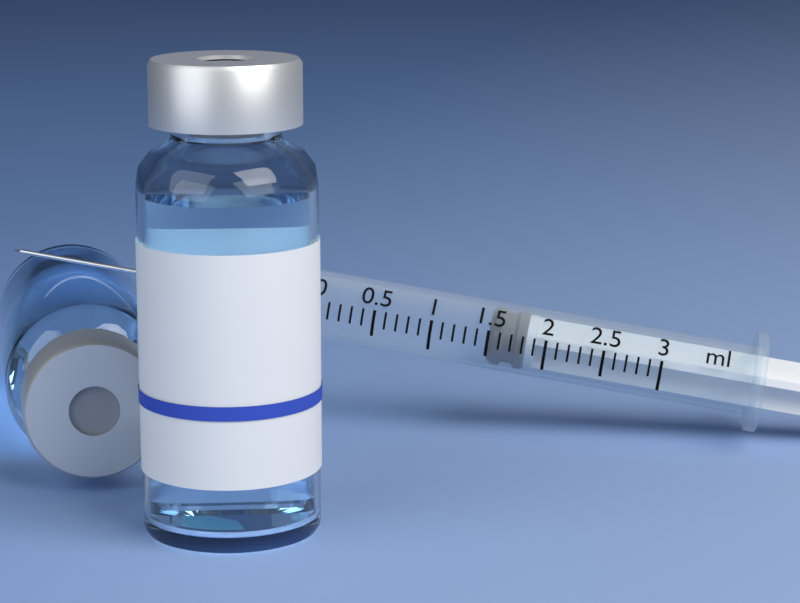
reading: 1.5 ml
